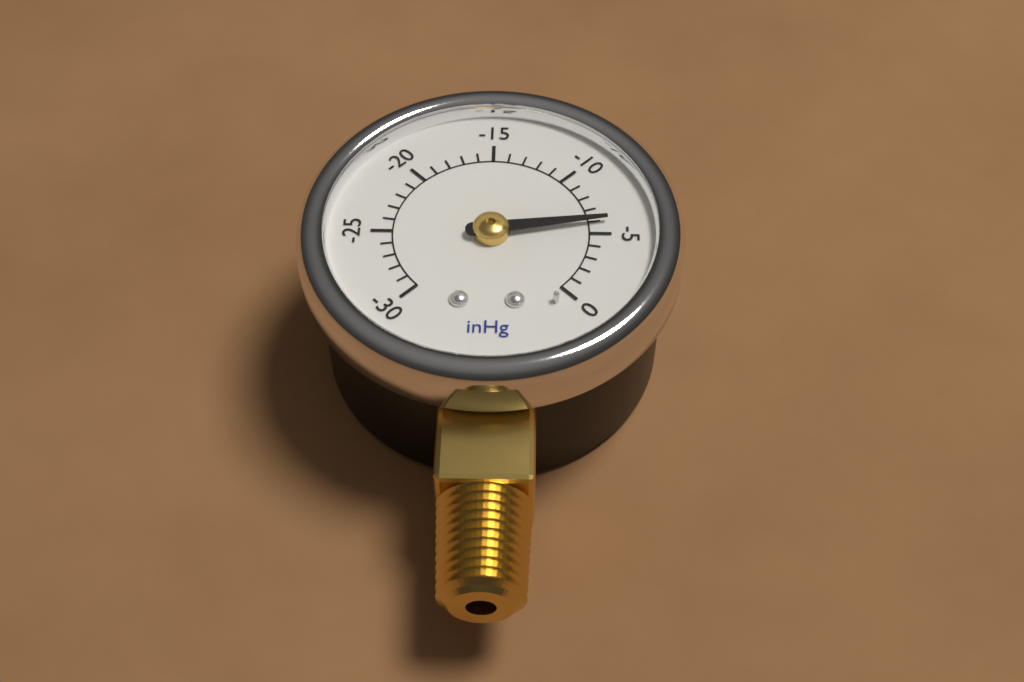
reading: -6 inHg
